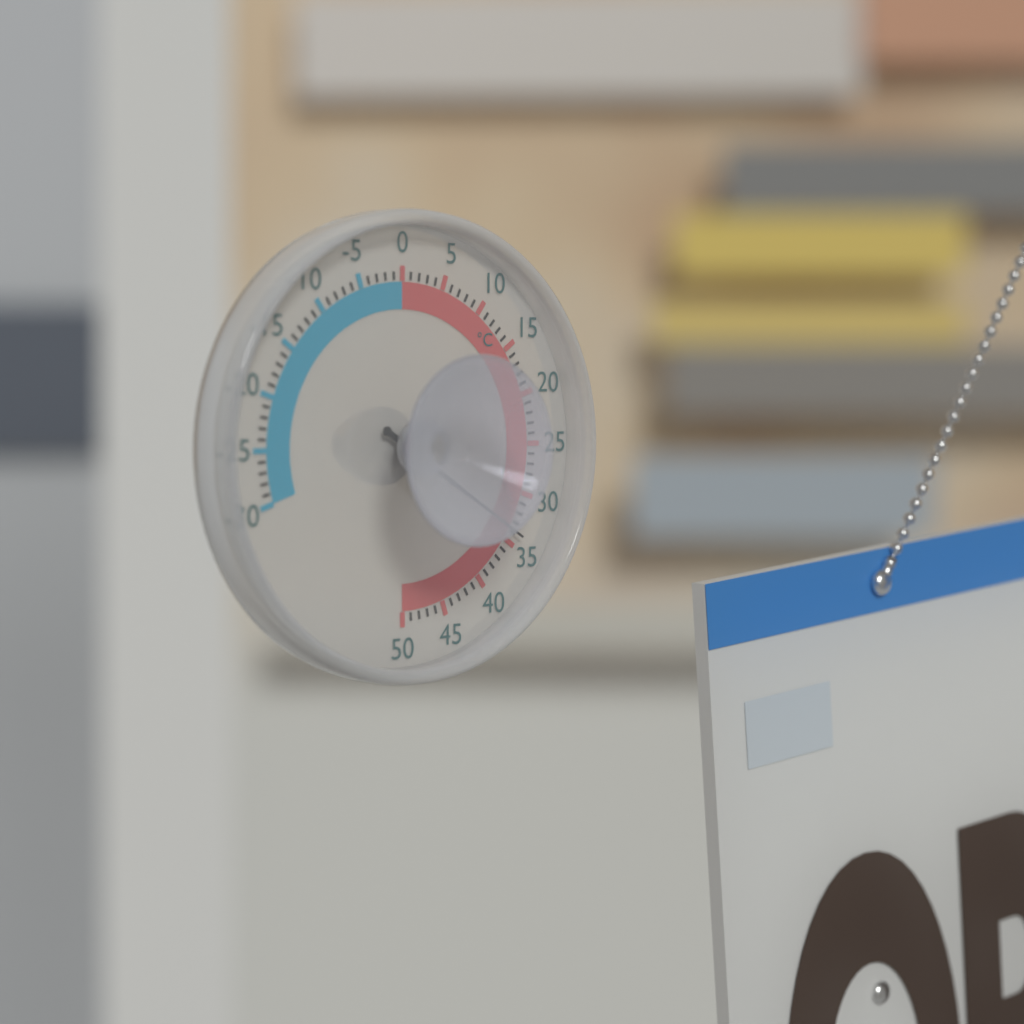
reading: 34 °C
